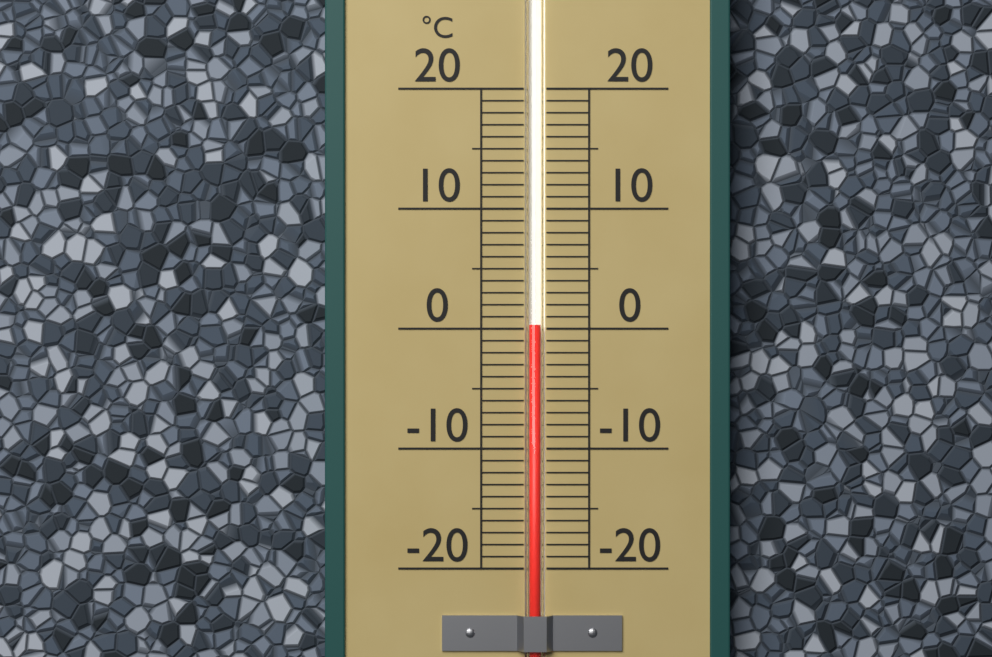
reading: 0.3 °C
